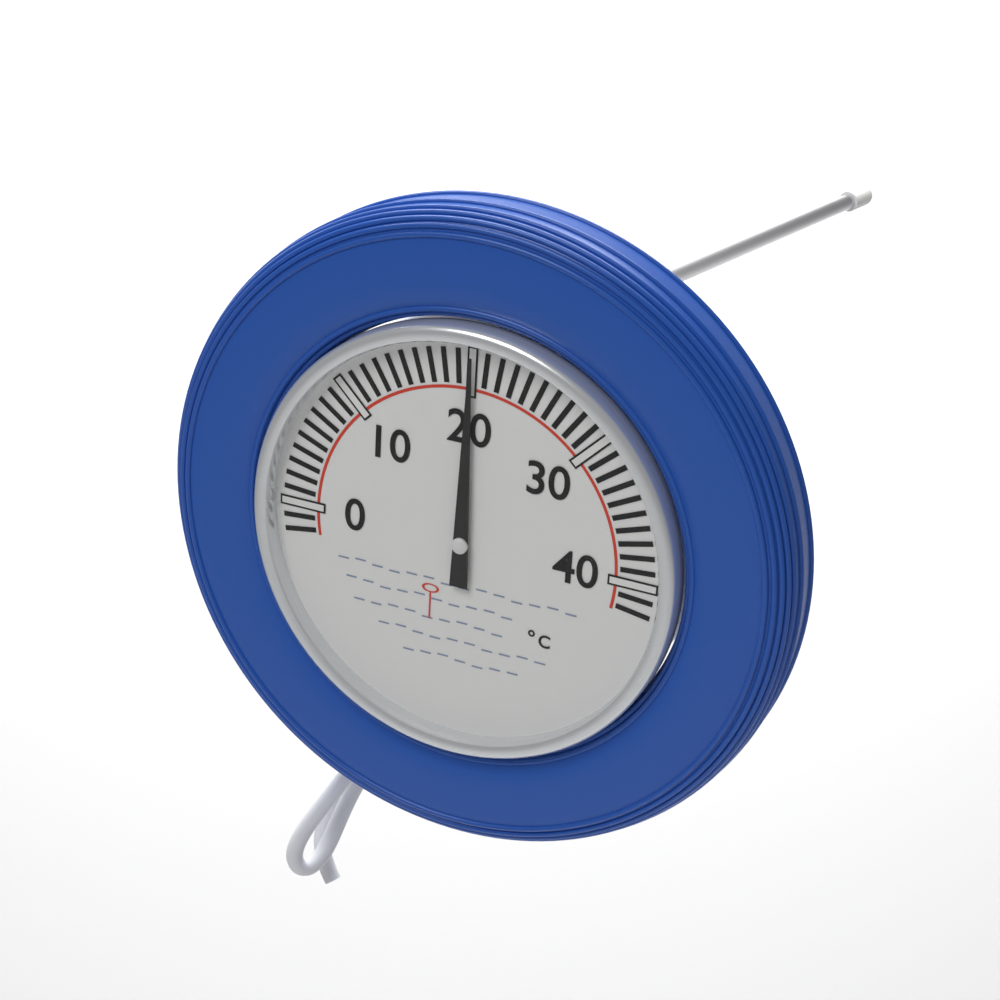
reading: 20 °C
